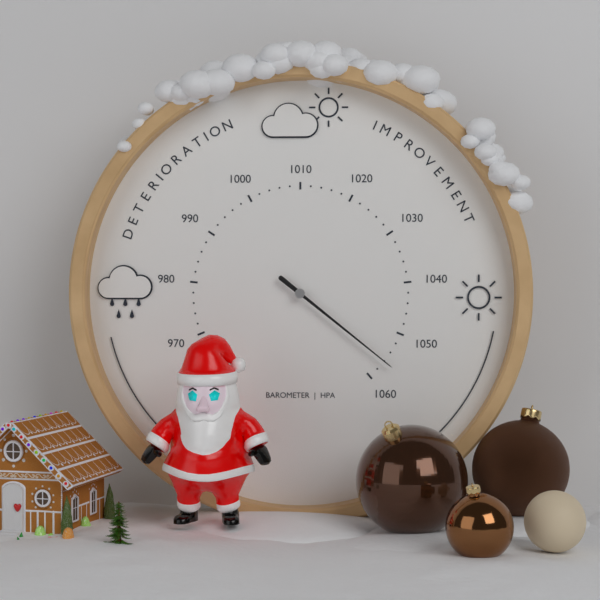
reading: 1056 hPa
